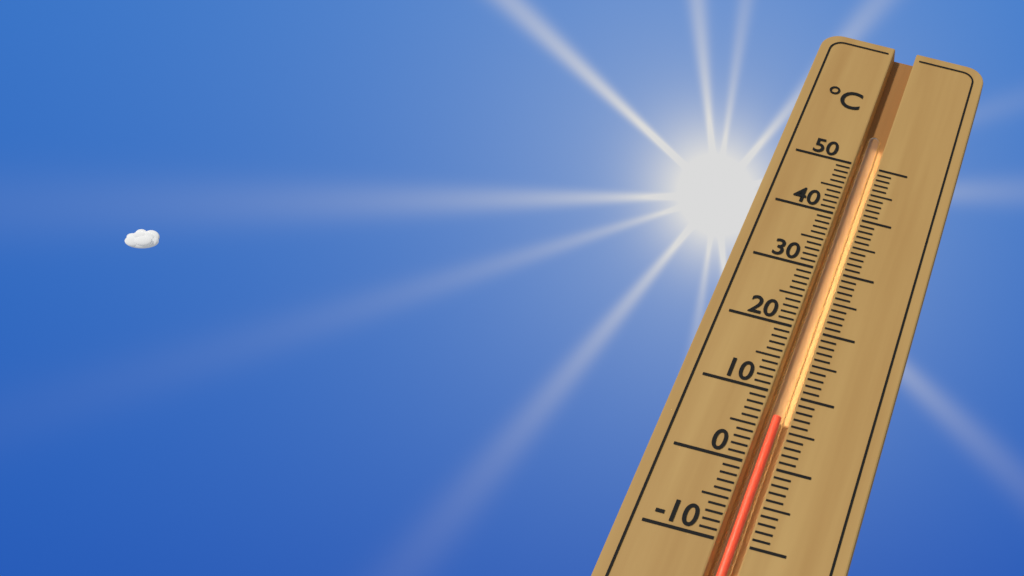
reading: 7 °C
